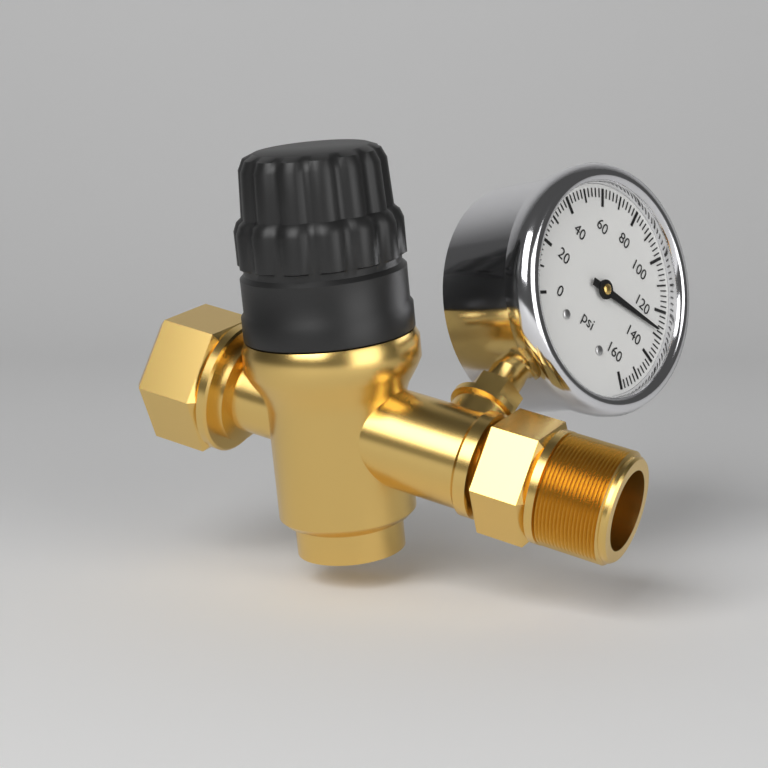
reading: 128 psi
